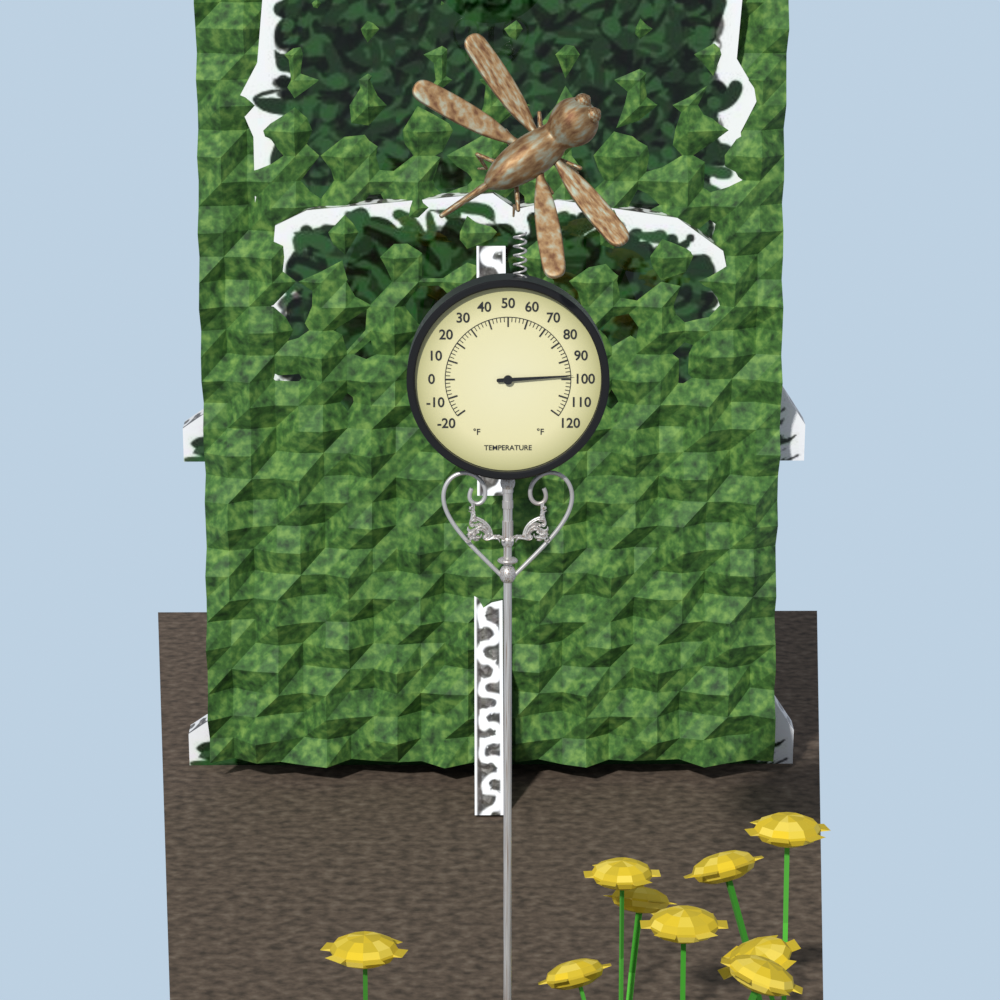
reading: 98 °F
